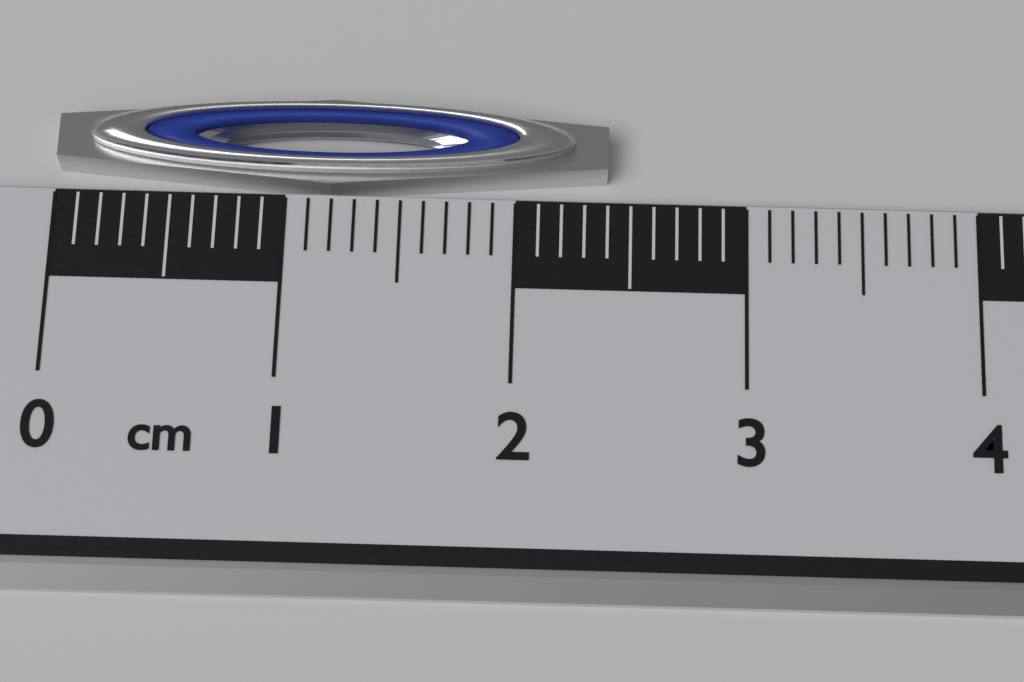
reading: 2.4 cm
